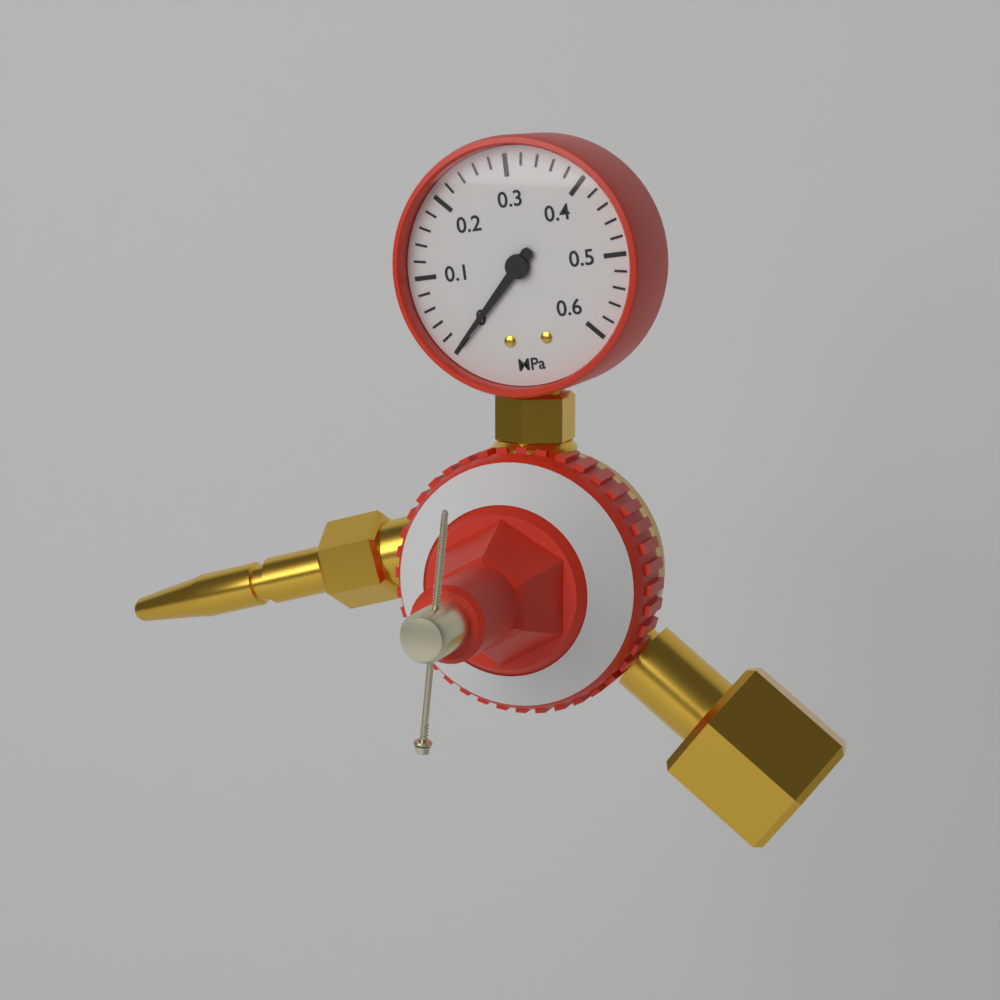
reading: 0.00 MPa
